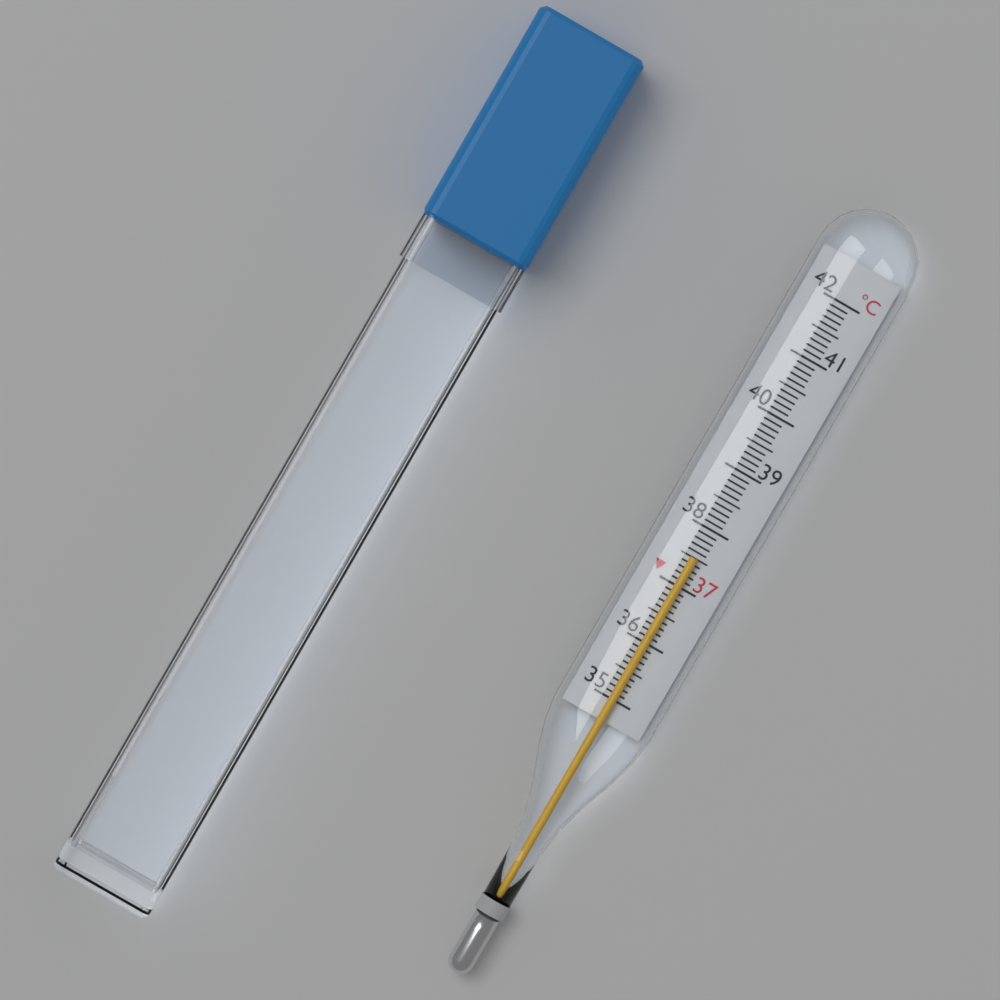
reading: 37.5 °C
